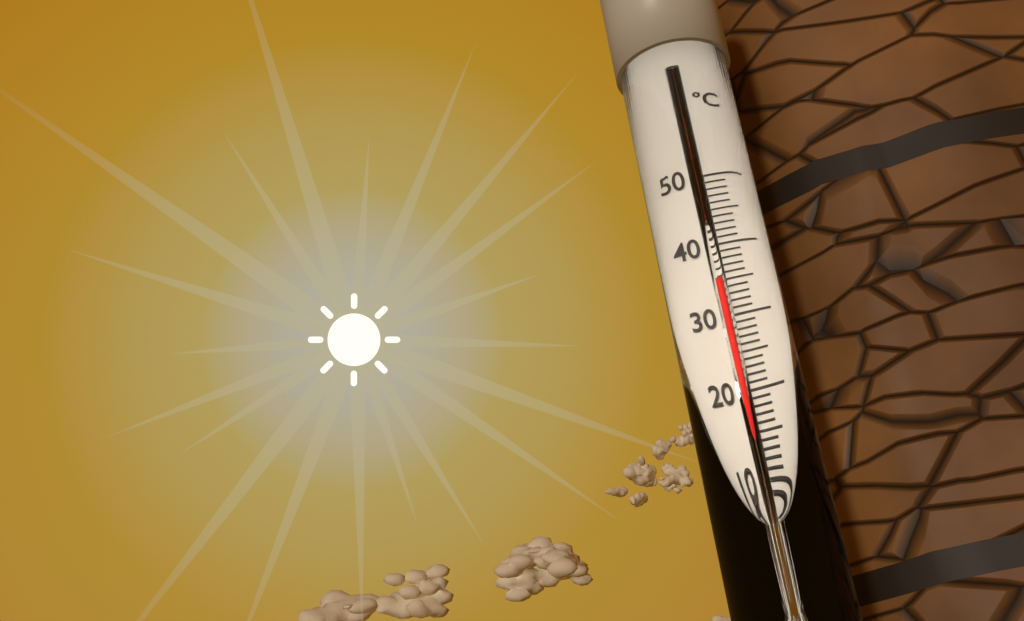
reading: 35 °C
